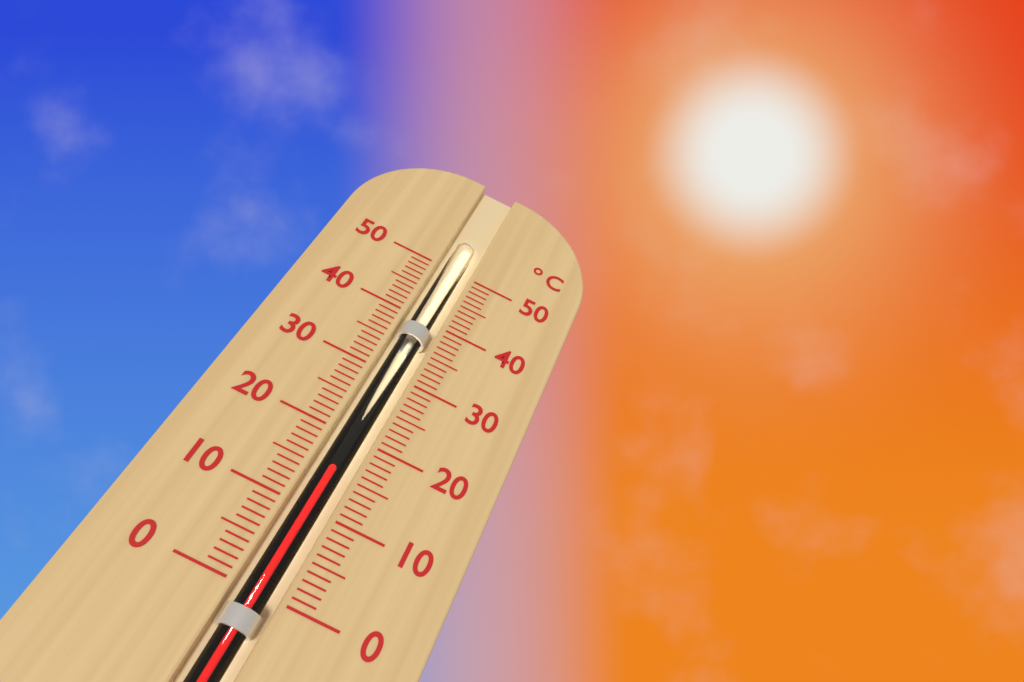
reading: 16 °C
